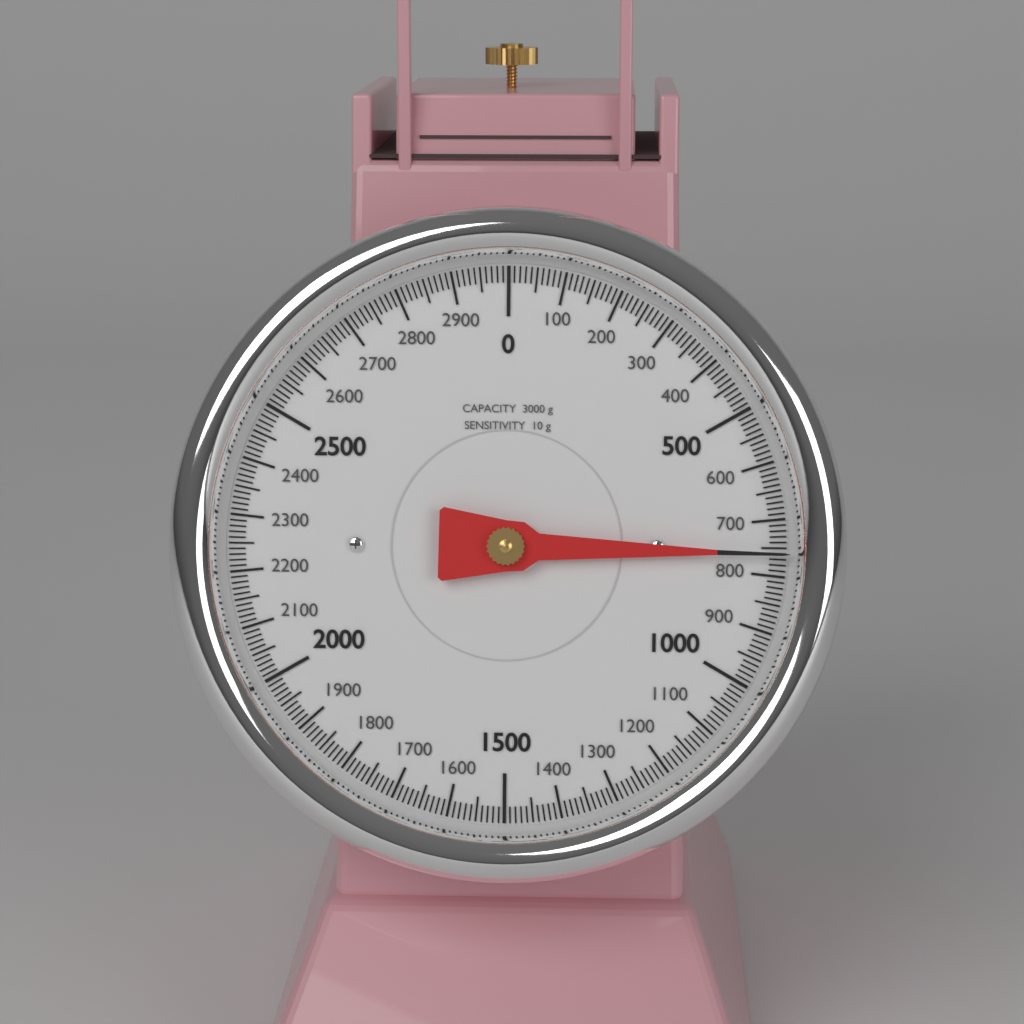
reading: 760 g
